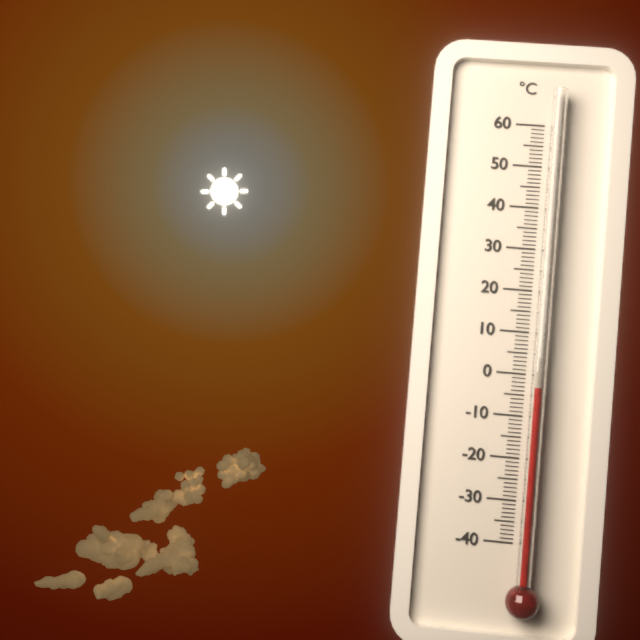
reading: -3 °C
